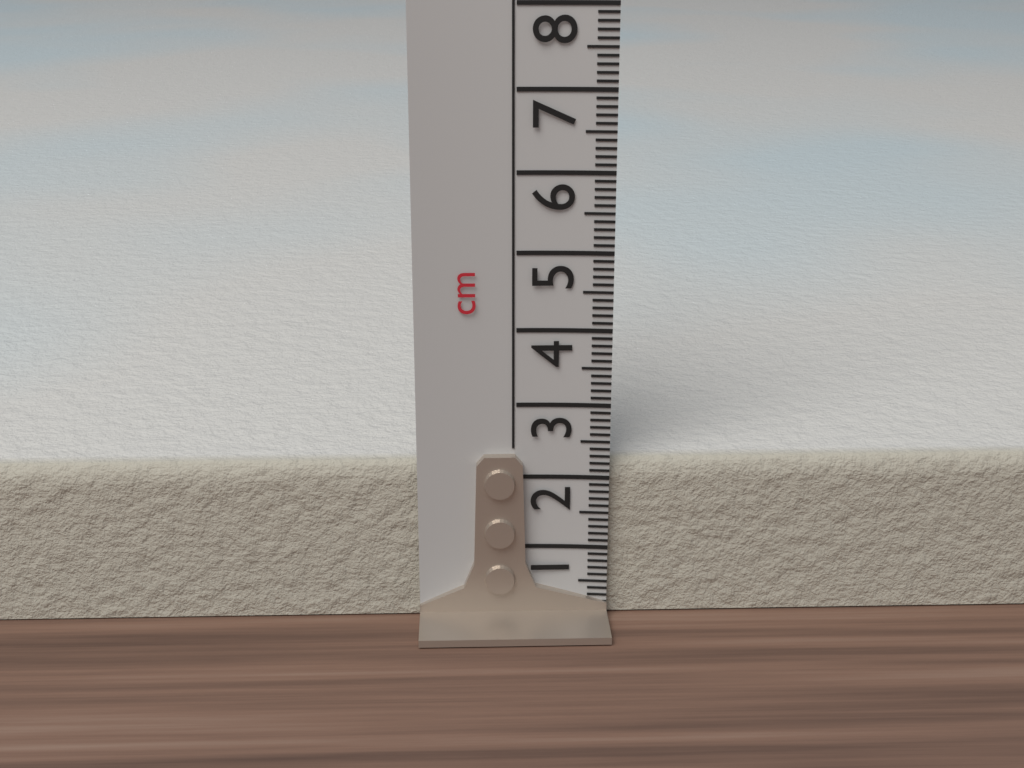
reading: 2.2 cm
